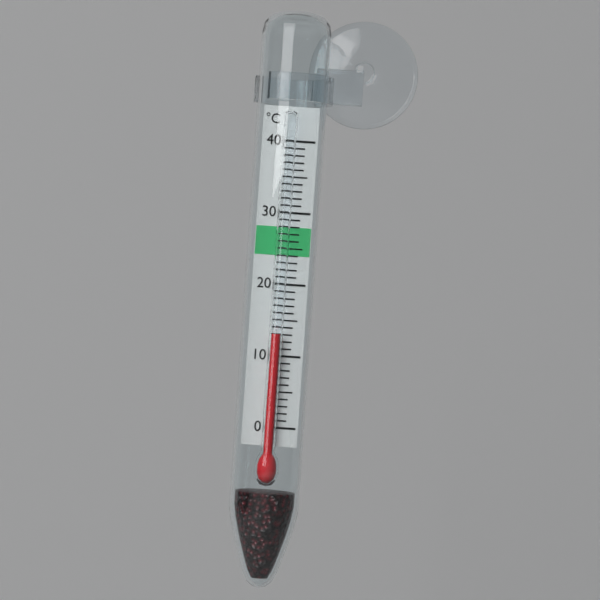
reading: 13 °C
